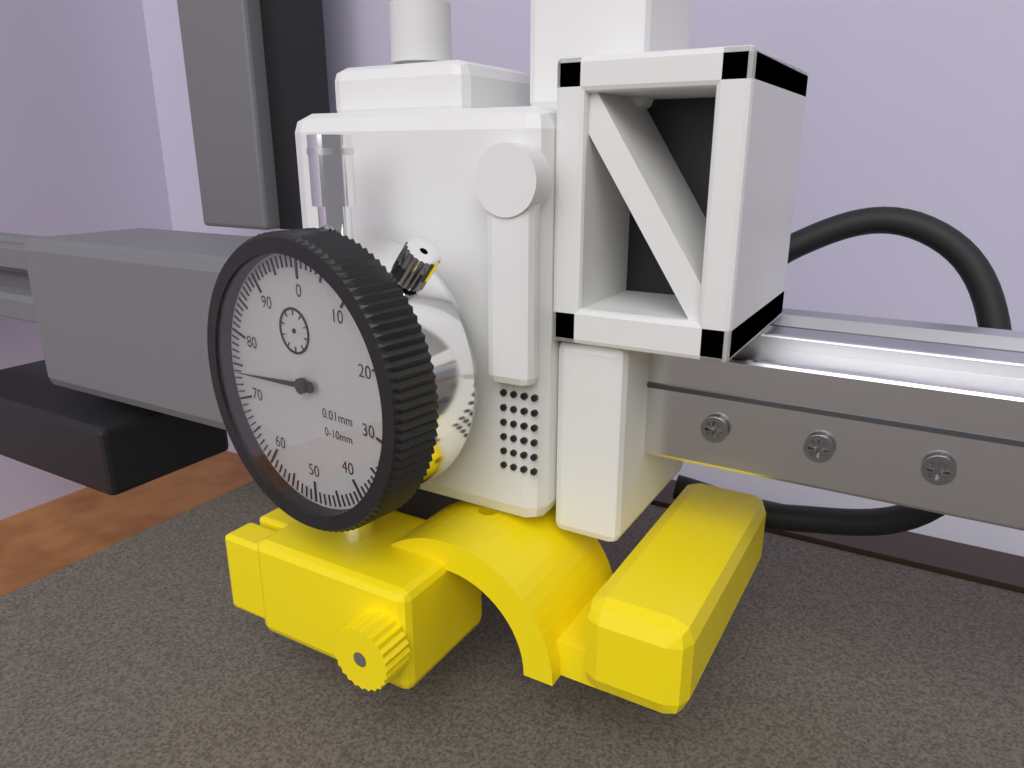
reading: 74 0.01mm
